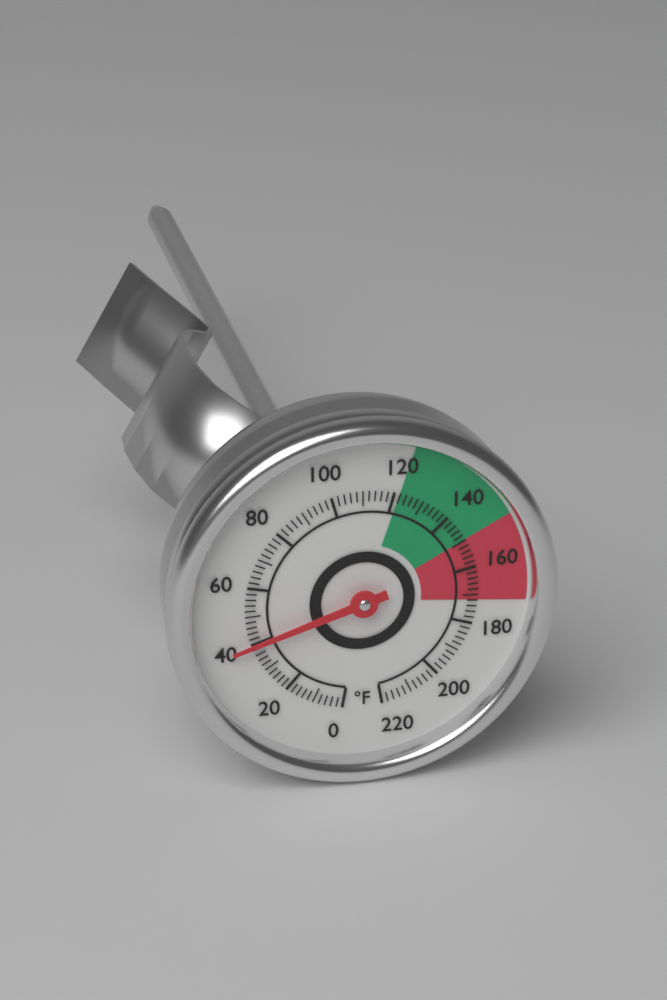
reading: 40 °F
